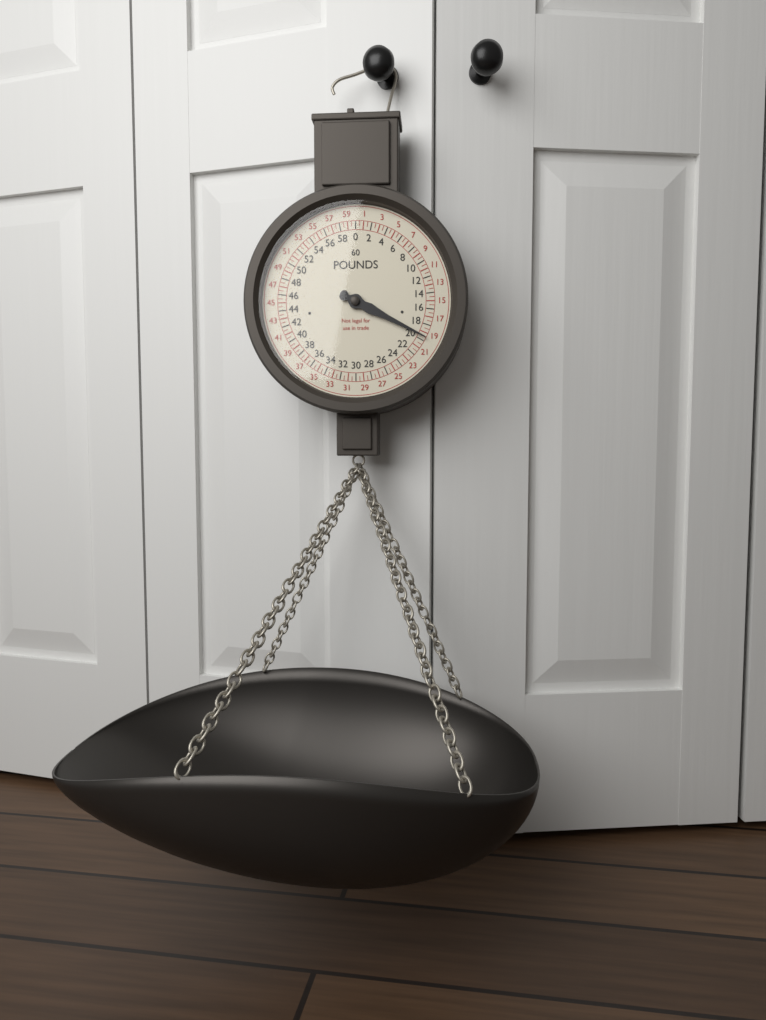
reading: 19.5 lb
